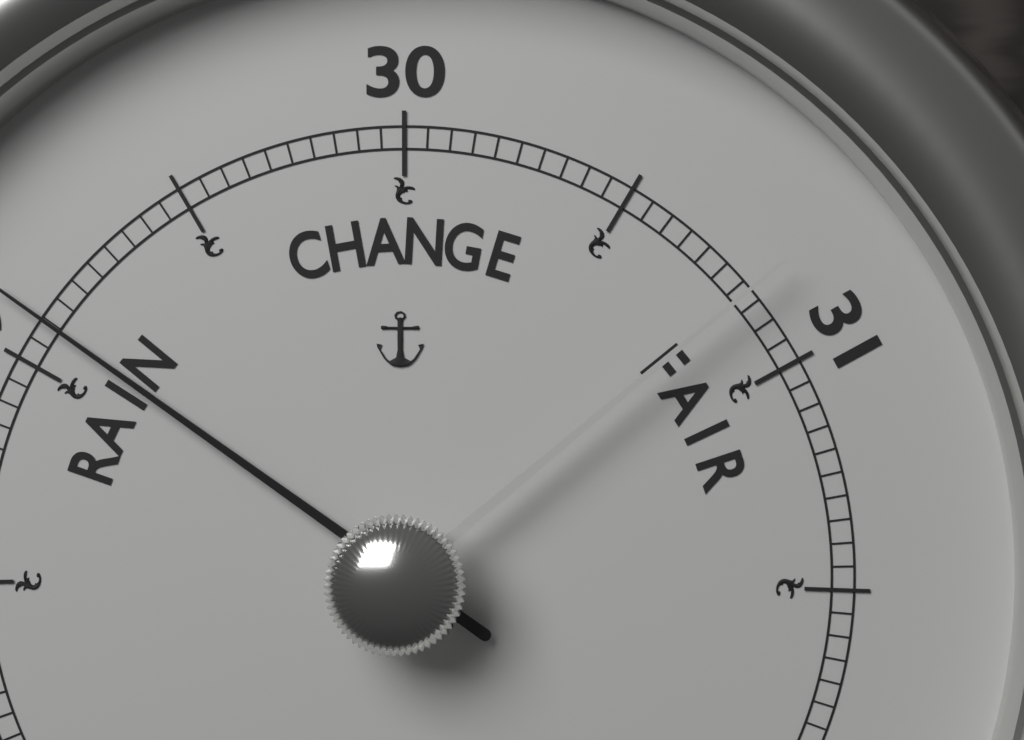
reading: 29.10 (no unit)
